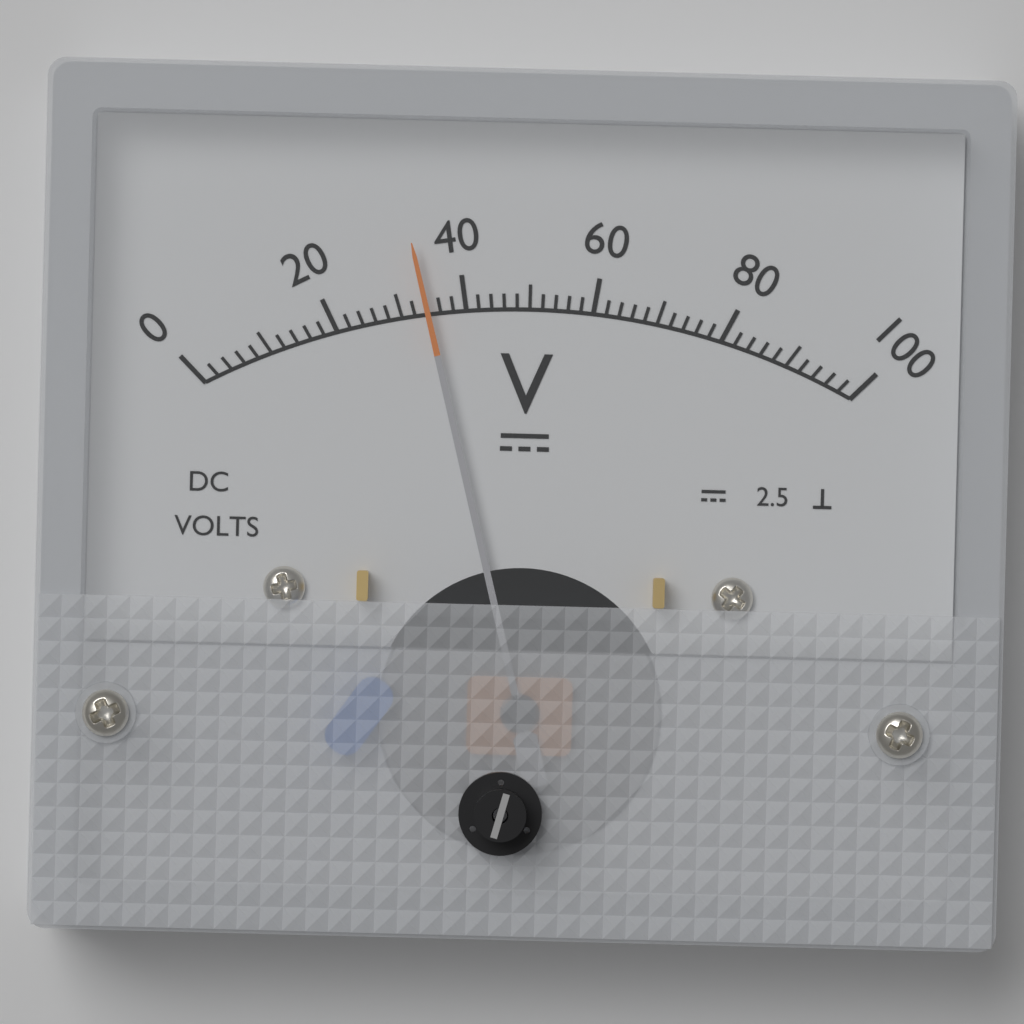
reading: 34 V
